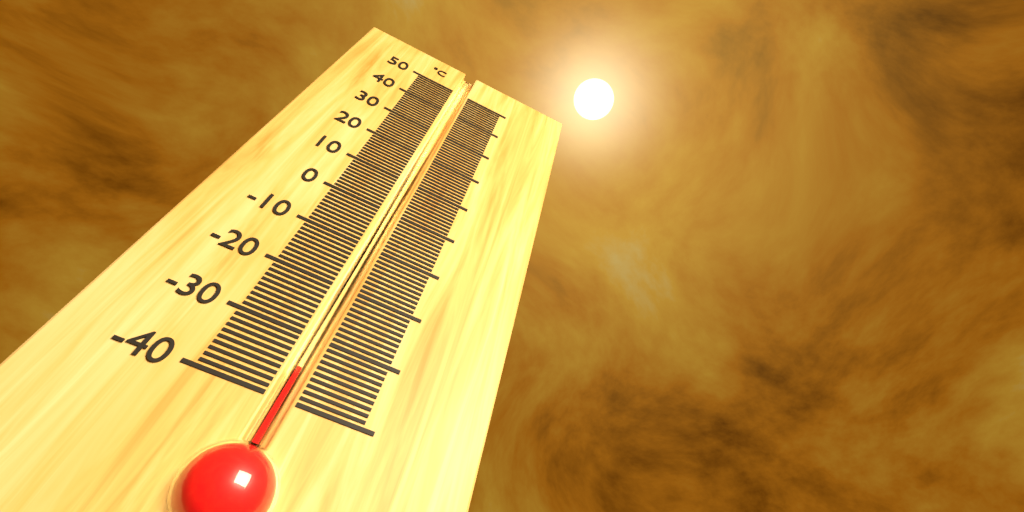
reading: -35 °C
